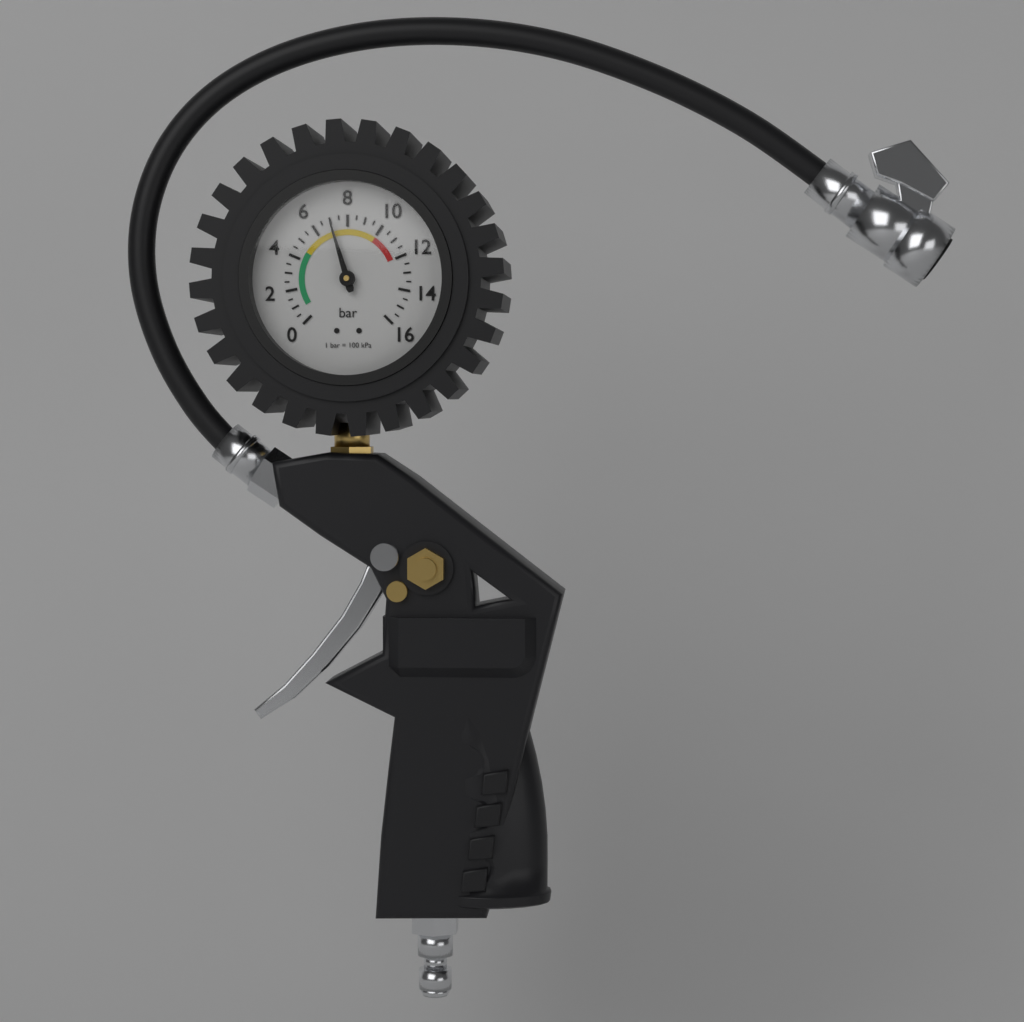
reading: 7.0 bar
